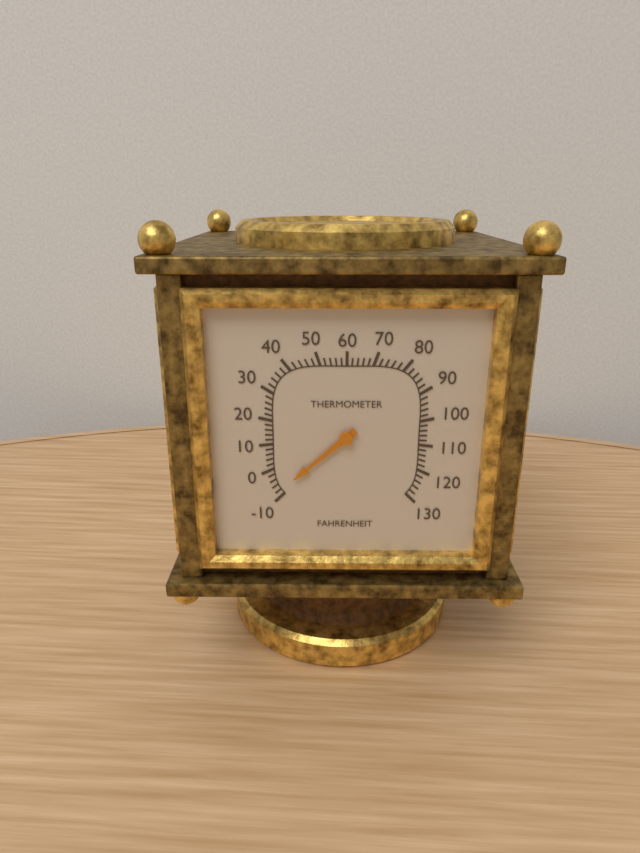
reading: -8 °F
